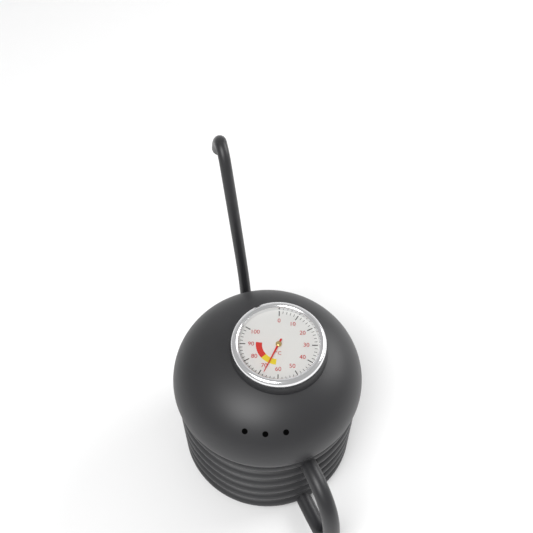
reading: 68 °C
